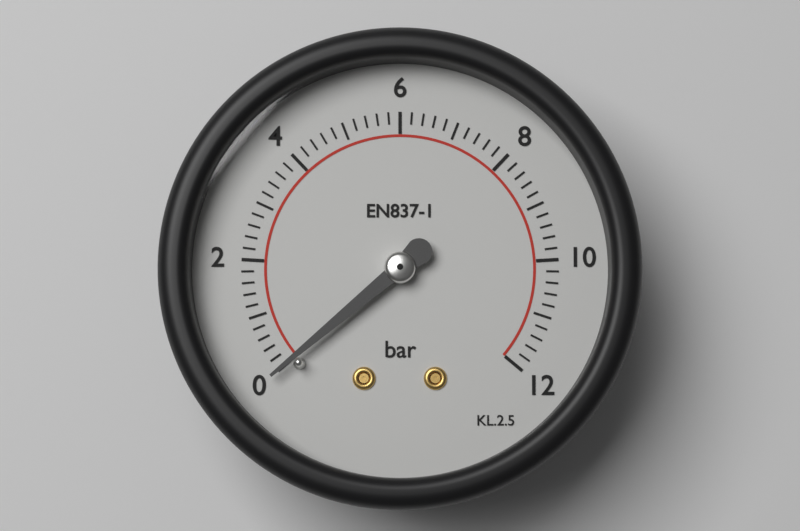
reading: 0.0 bar
